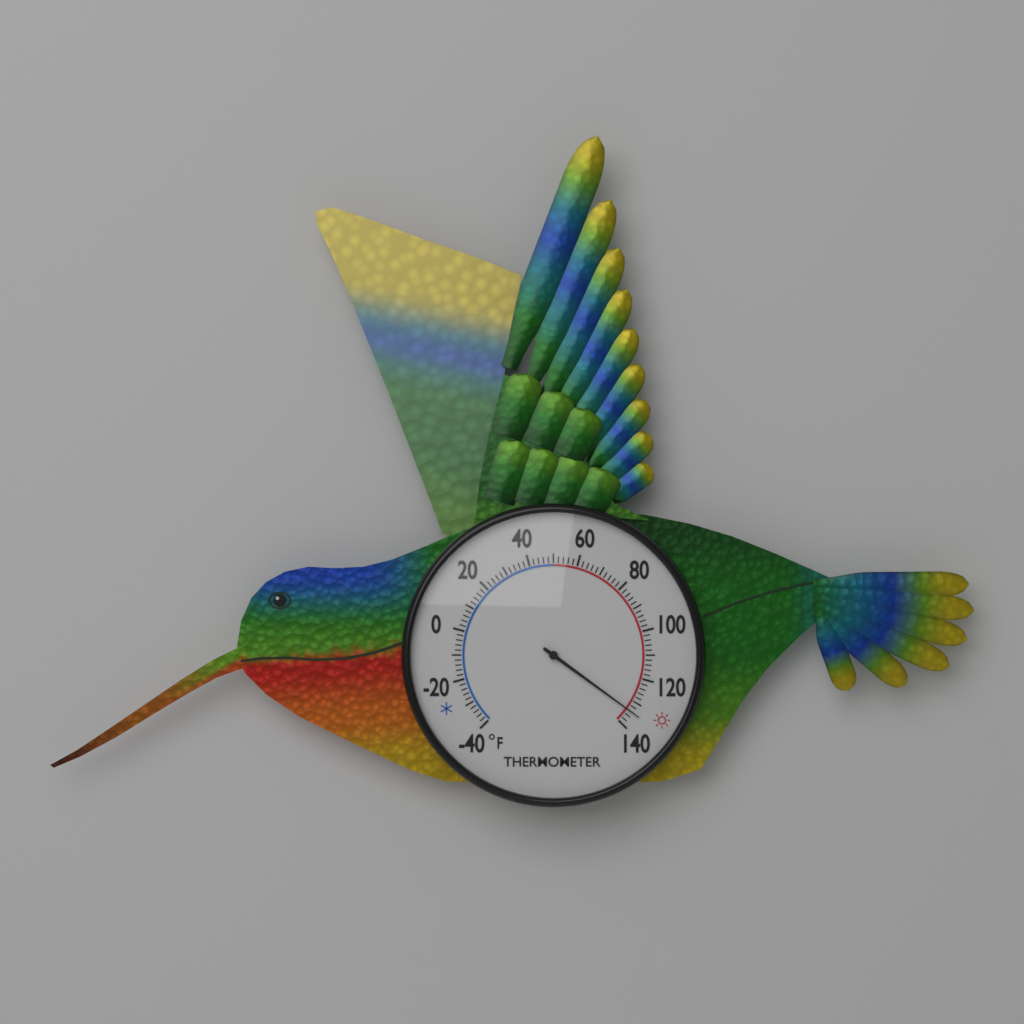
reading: 134 °F
